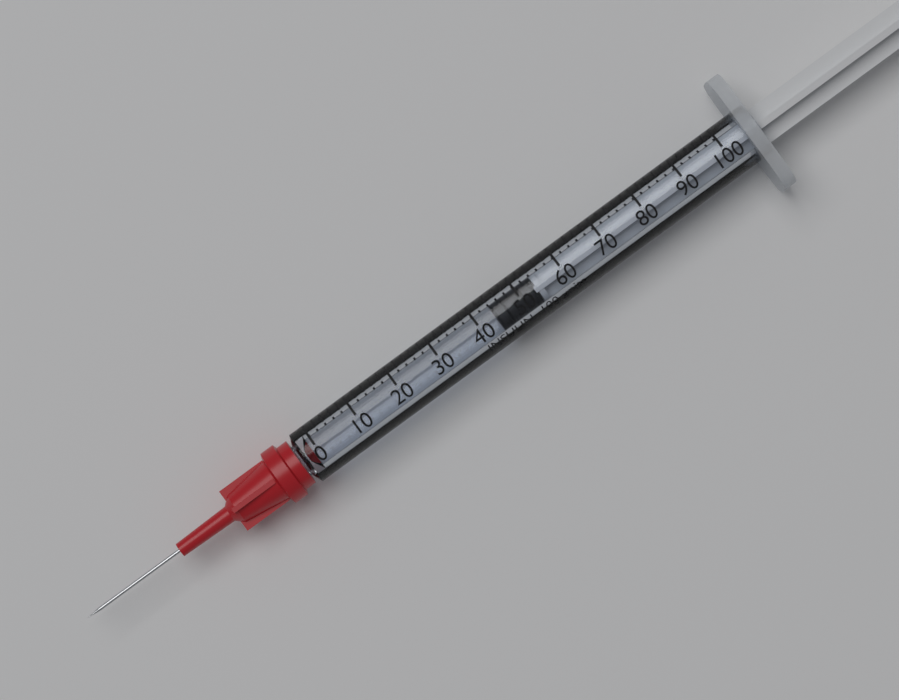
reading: 44 units
